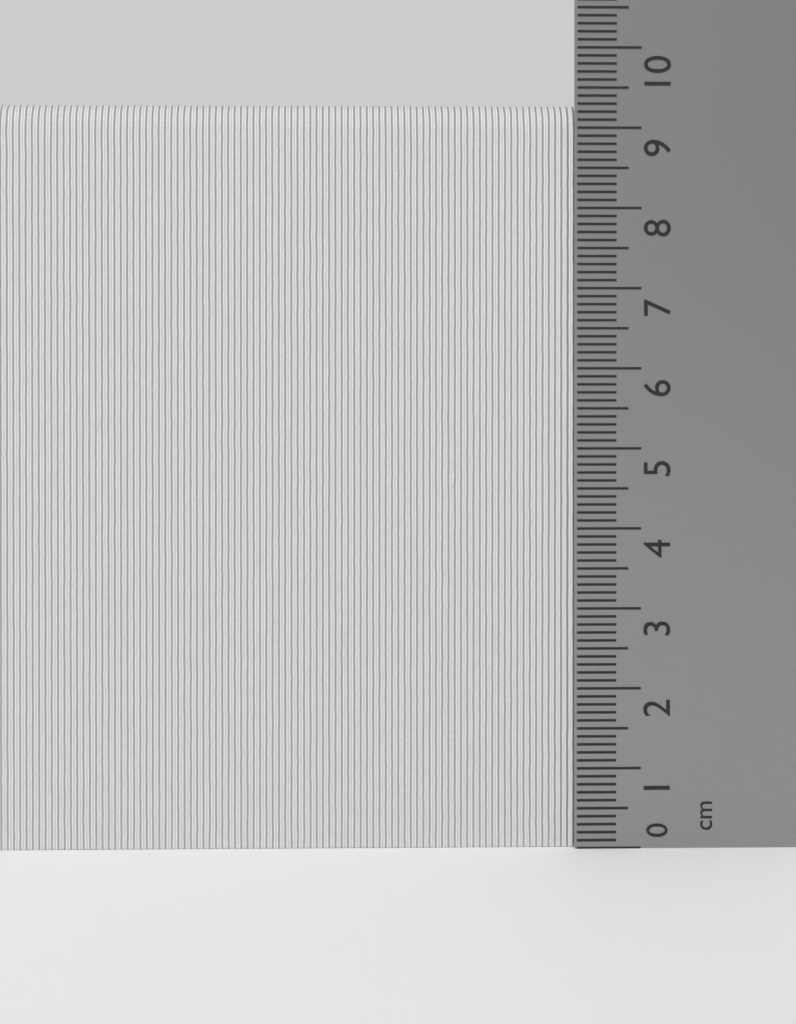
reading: 9.3 cm
